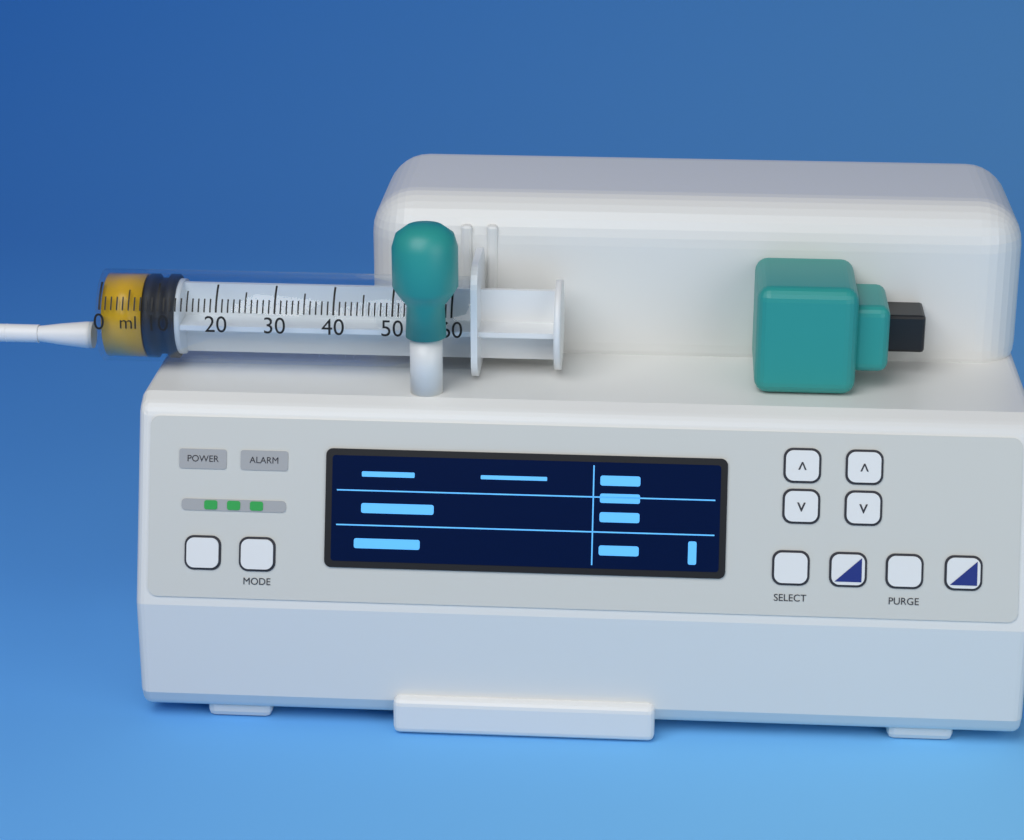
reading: 7 ml
